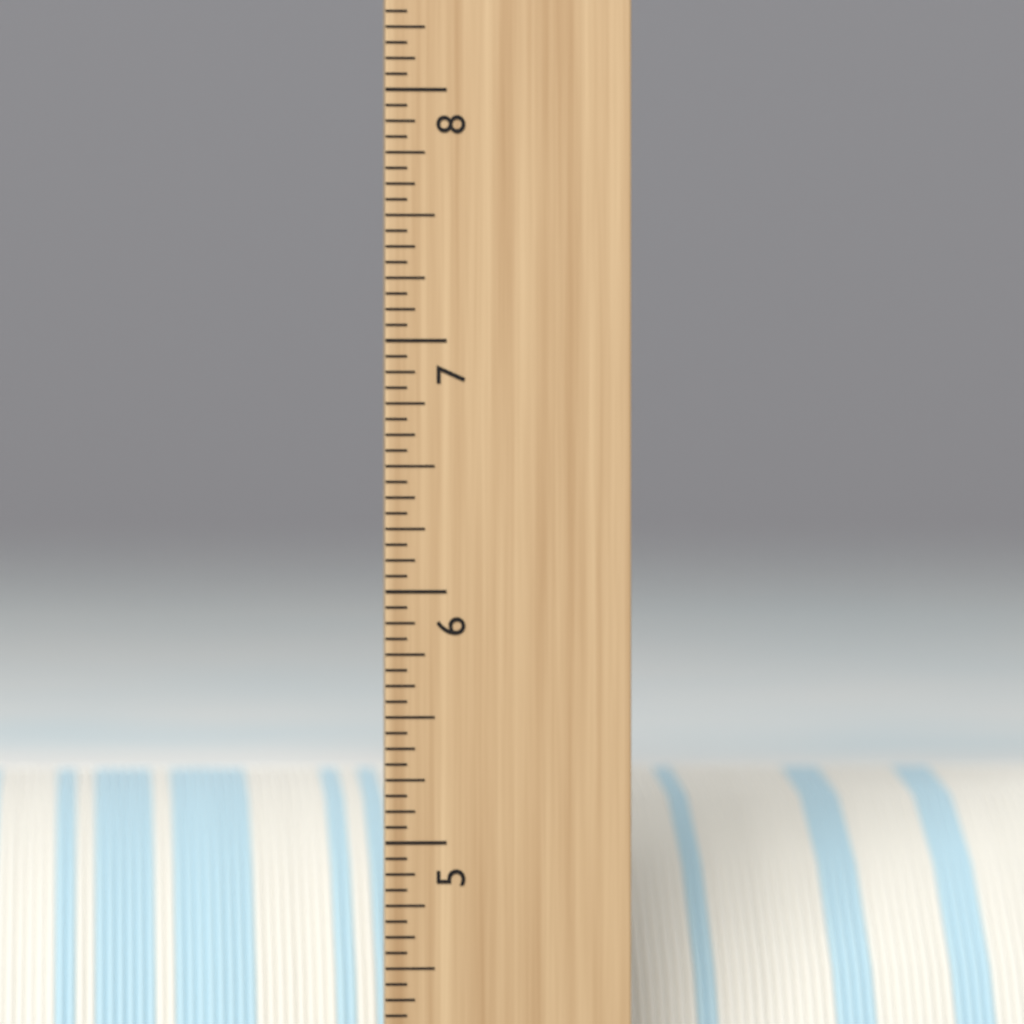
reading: 5.1875 inch
